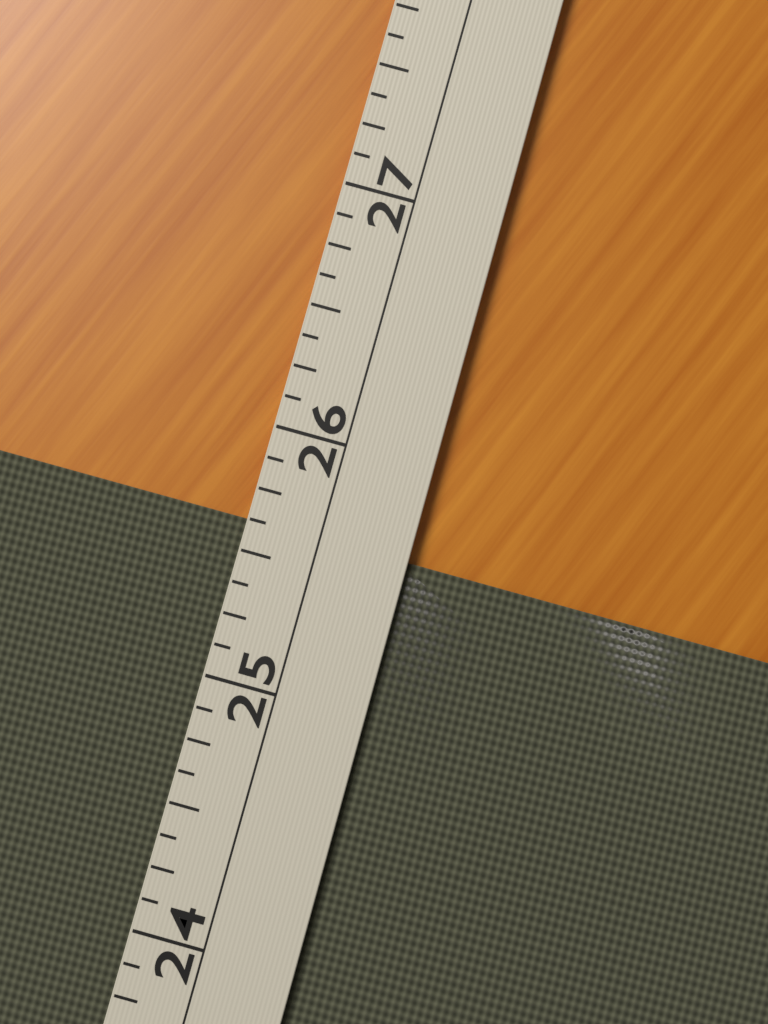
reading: 25.625 (no unit)
